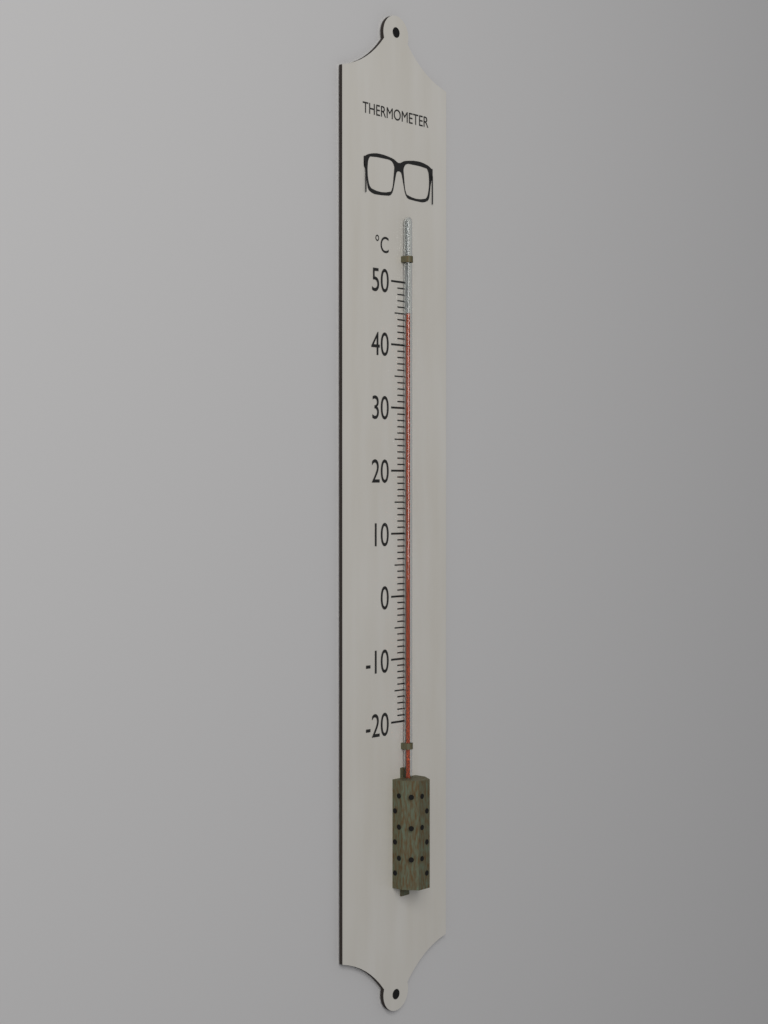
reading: 45 °C
